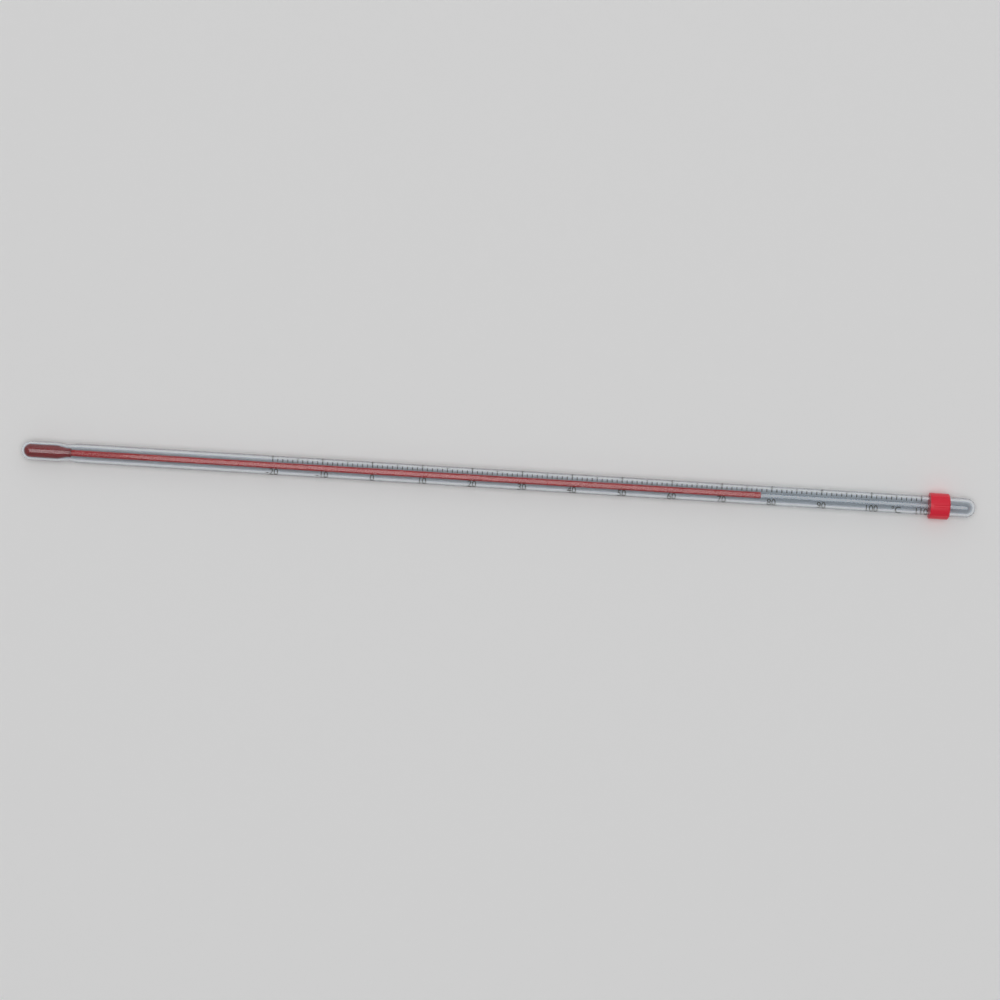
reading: 78 °C
